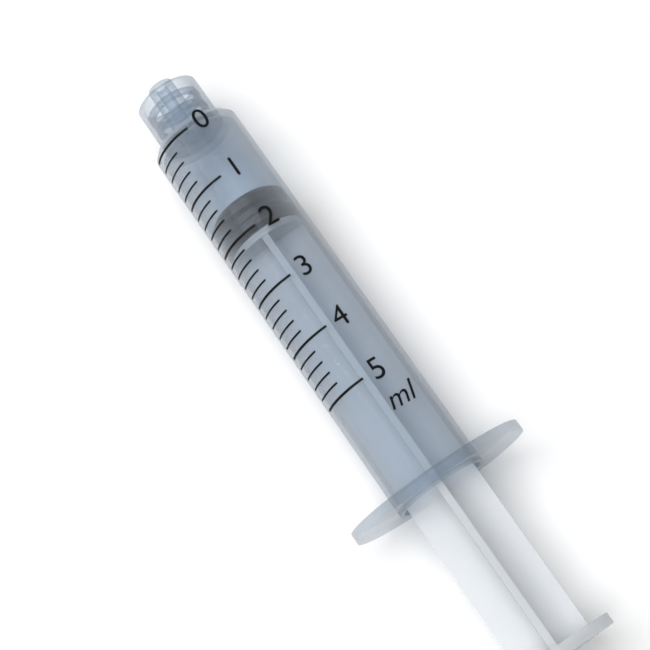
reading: 1.4 ml
